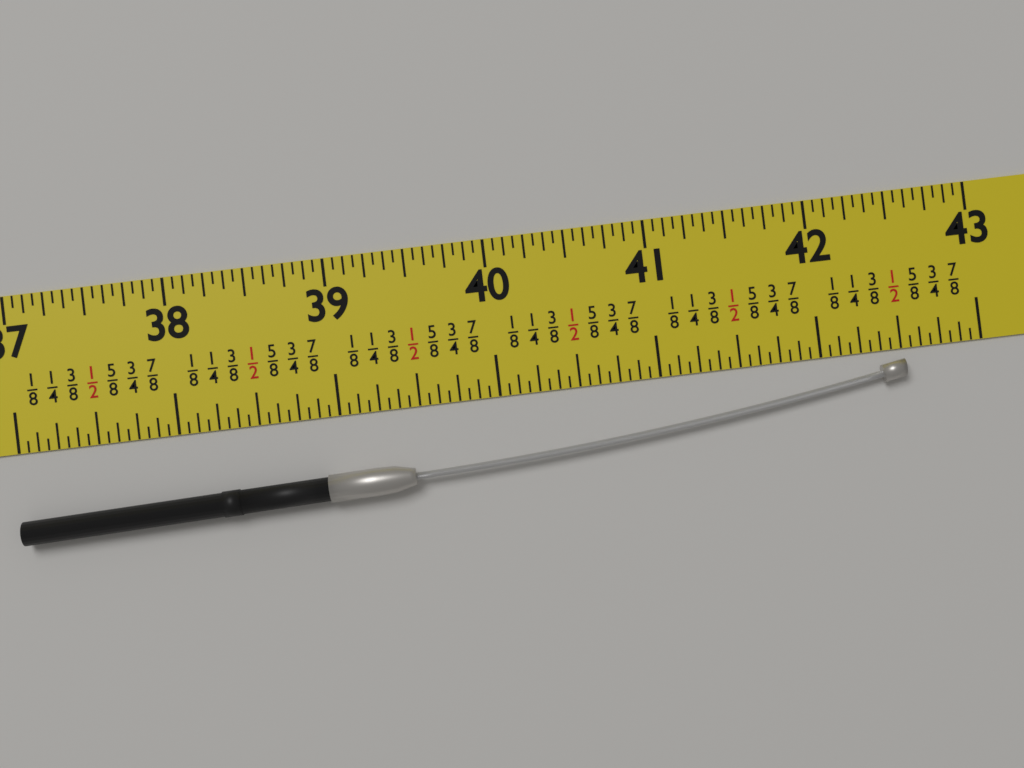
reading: 42.5000 in
